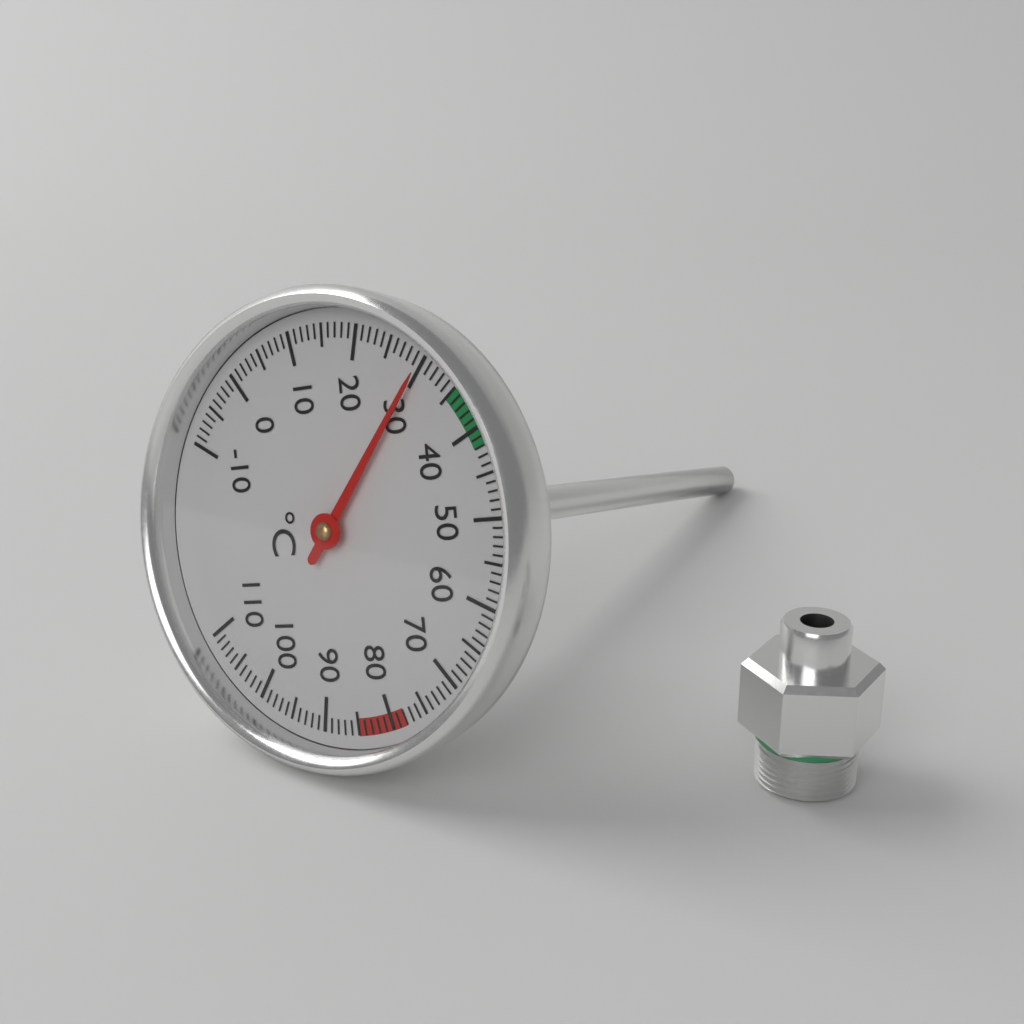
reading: 30 °C
